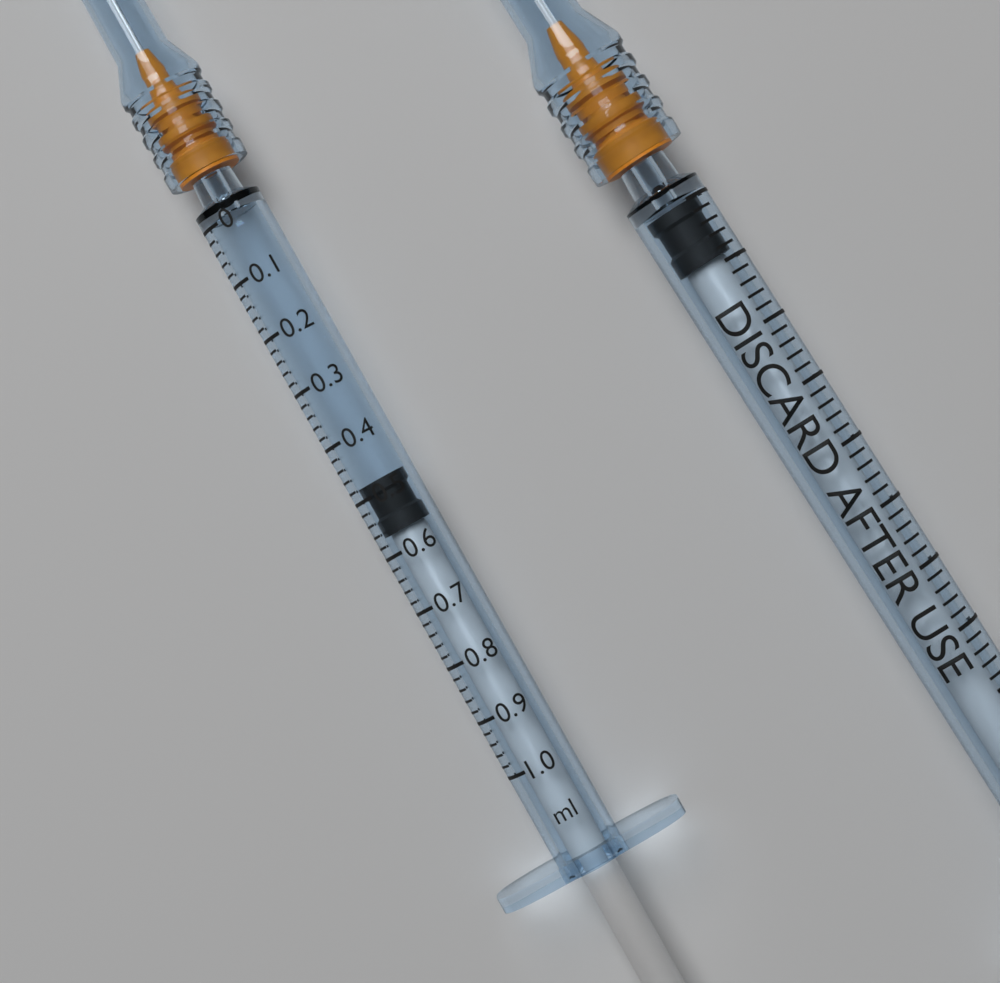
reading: 0.48 ml
